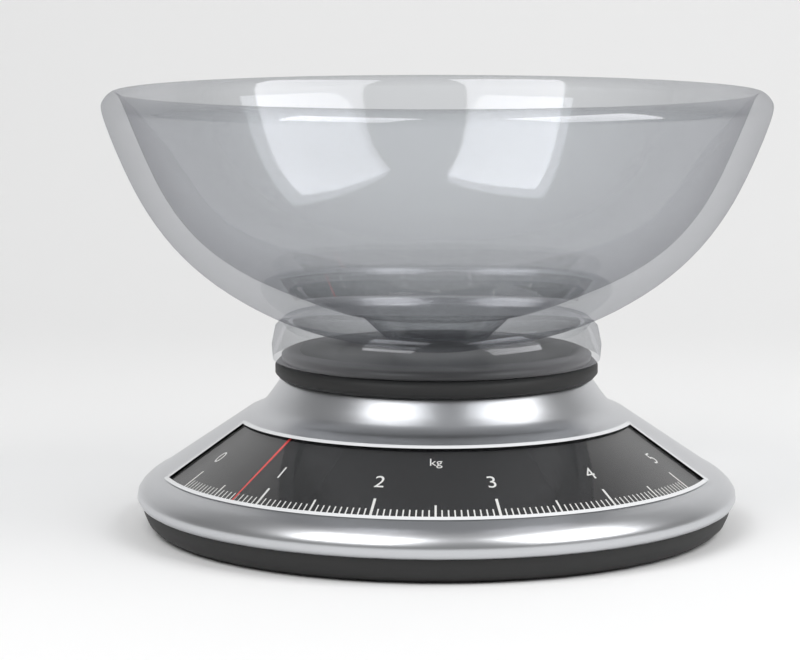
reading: 0.75 kg
